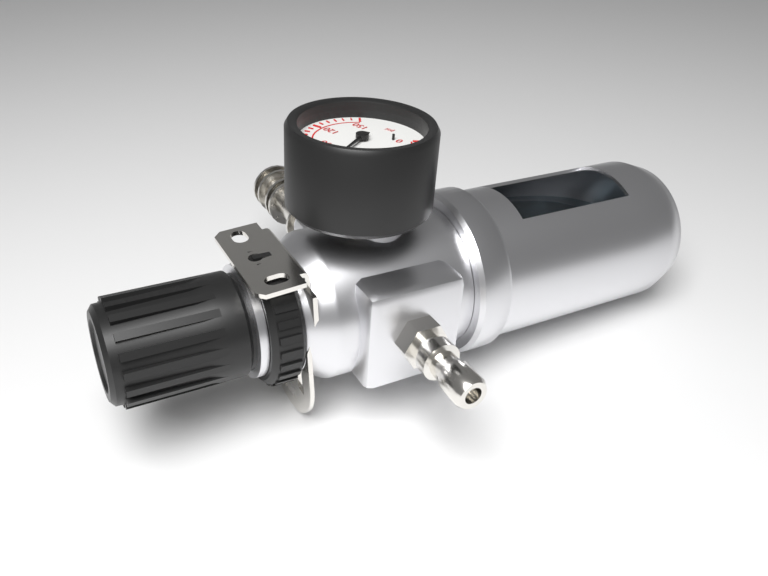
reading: 65 psi
